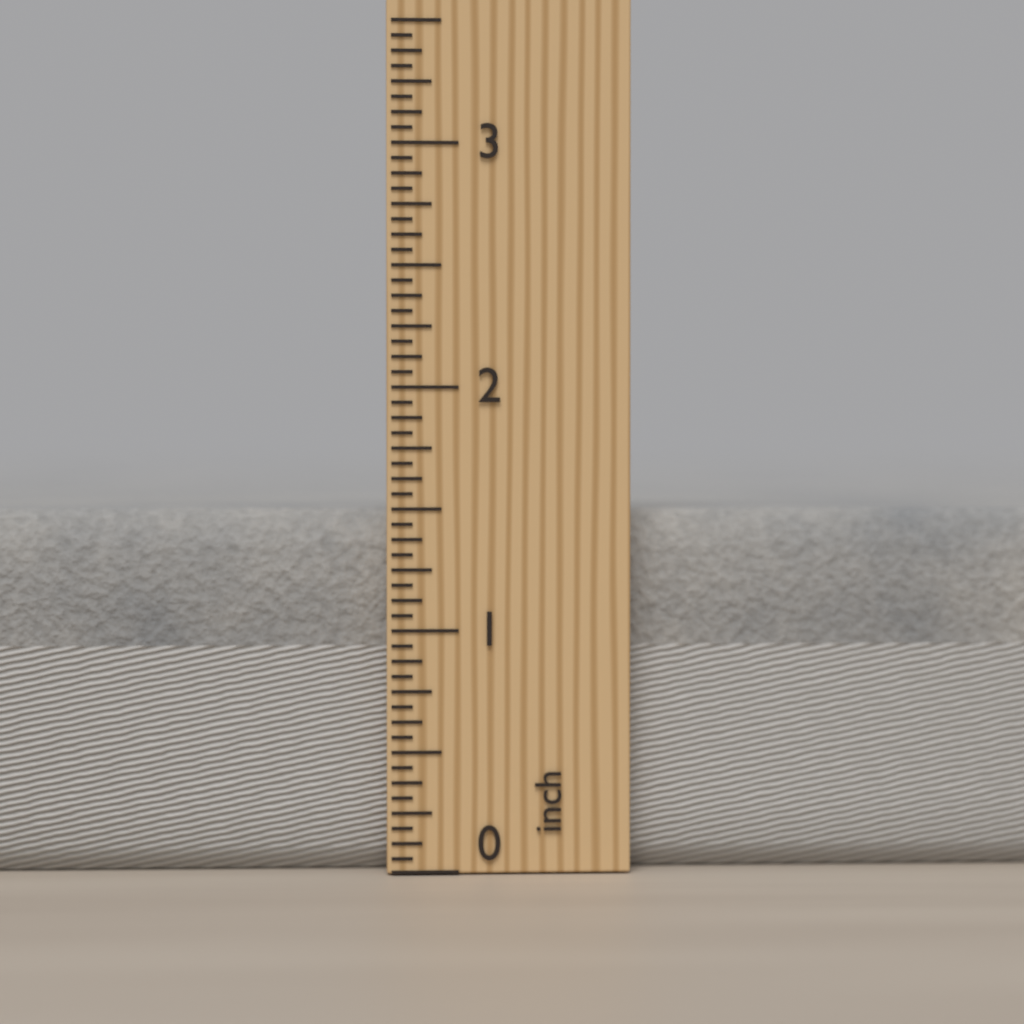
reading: 1.5000 inch
